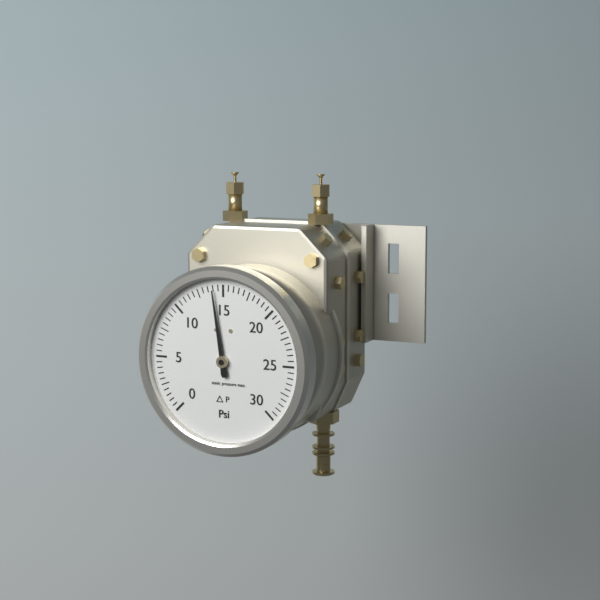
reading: 14.0 psi
